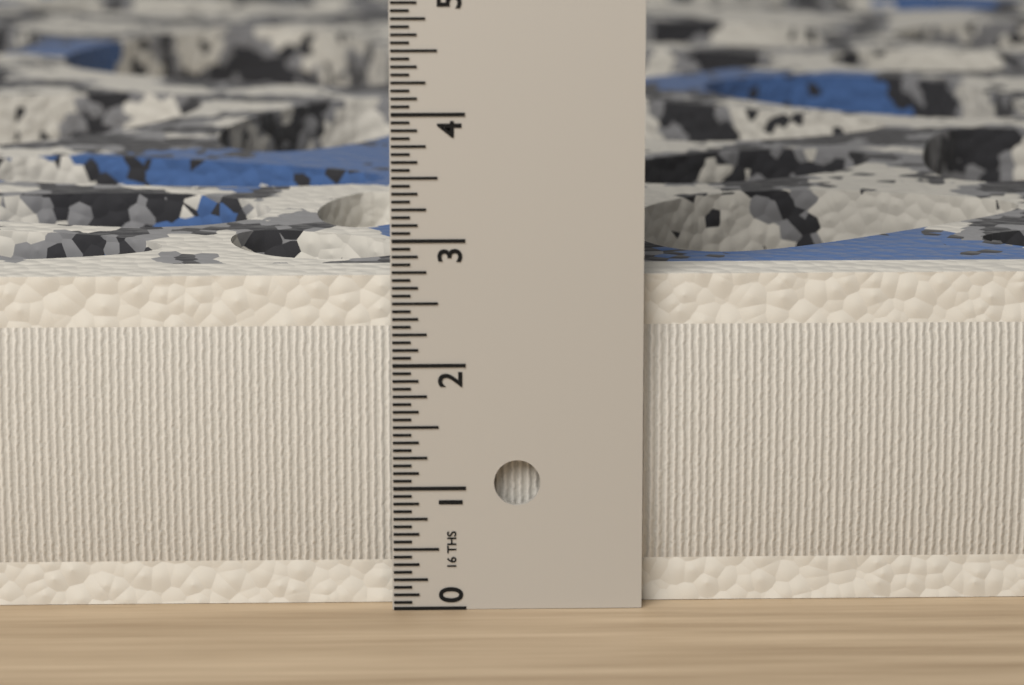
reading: 2.6875 in
